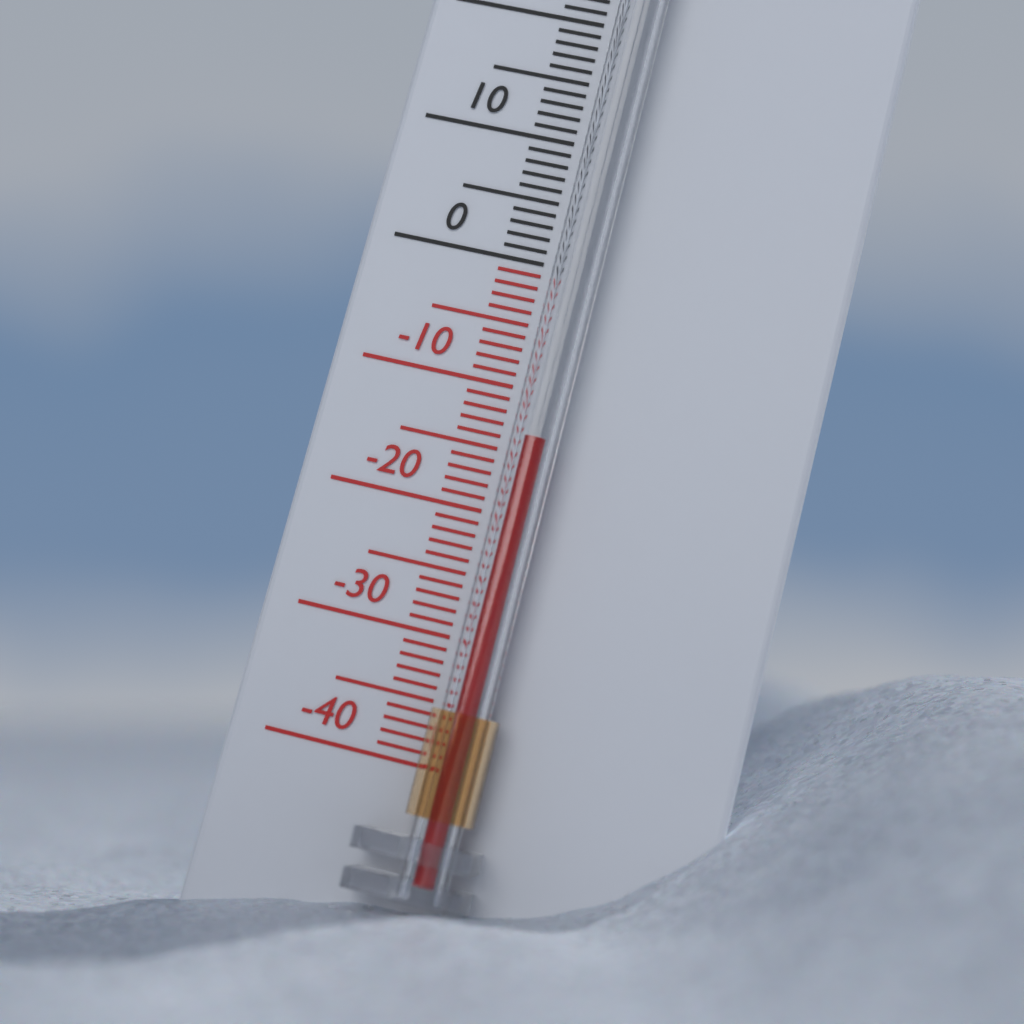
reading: -14 °C
